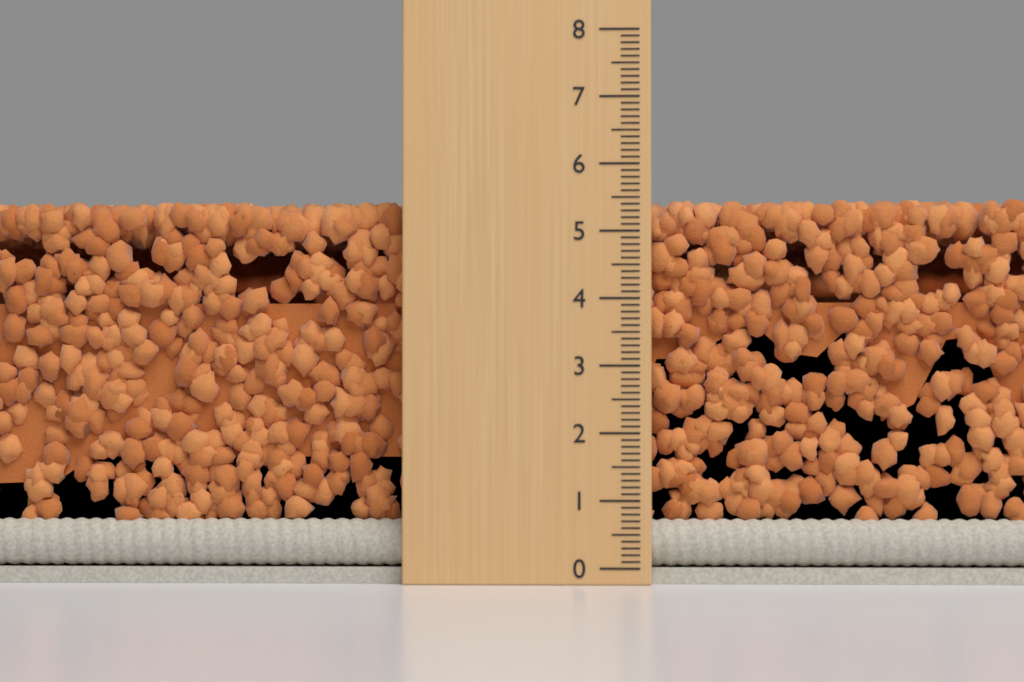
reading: 5.5 (no unit)
